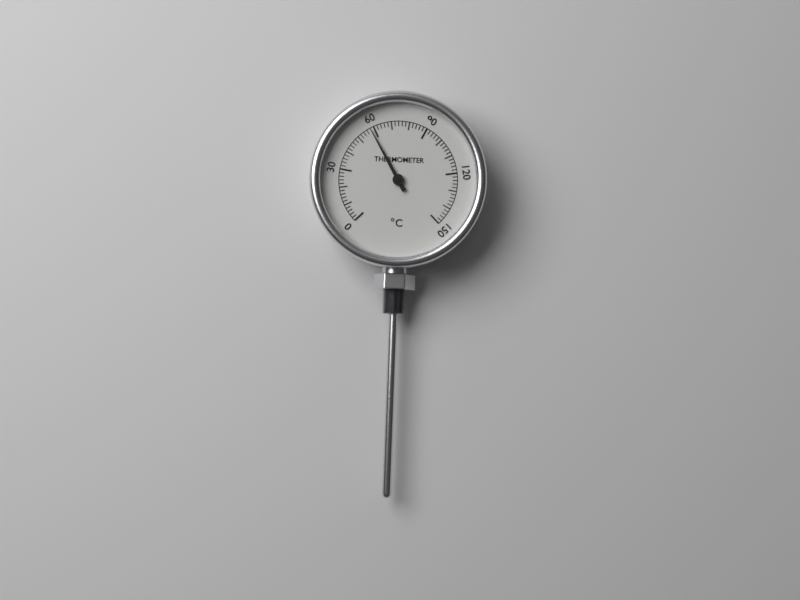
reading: 58 °C
